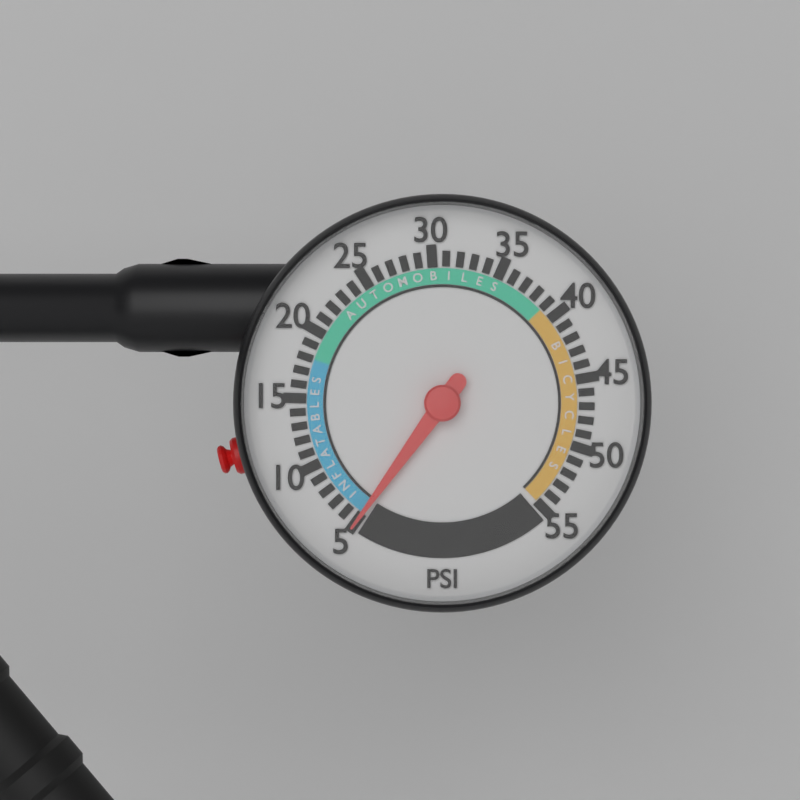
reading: 5 psi
